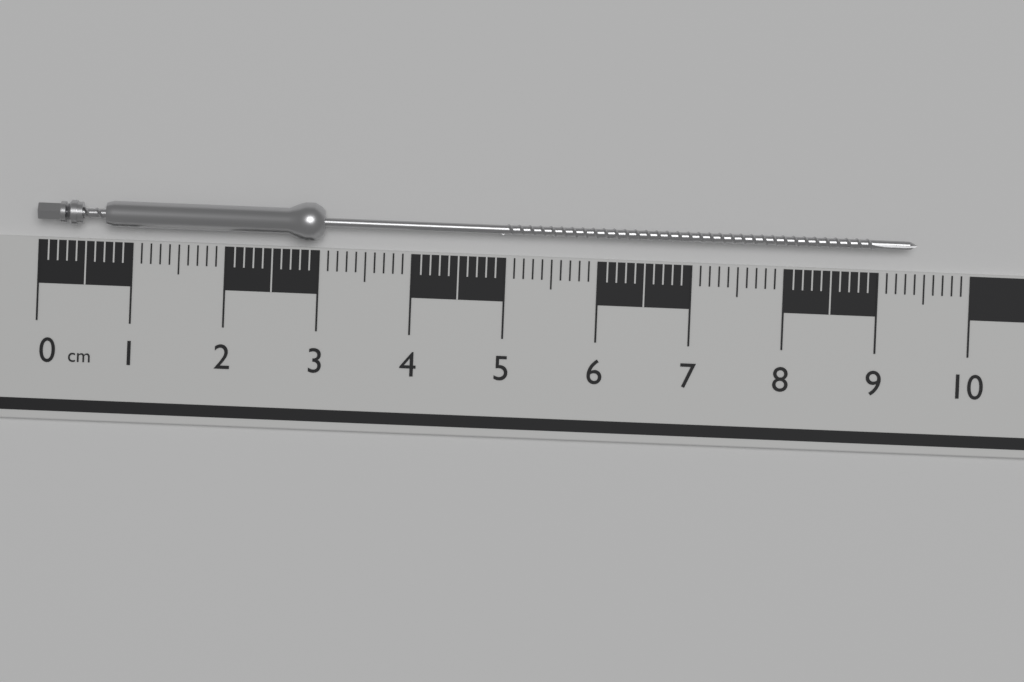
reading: 9.4 cm
